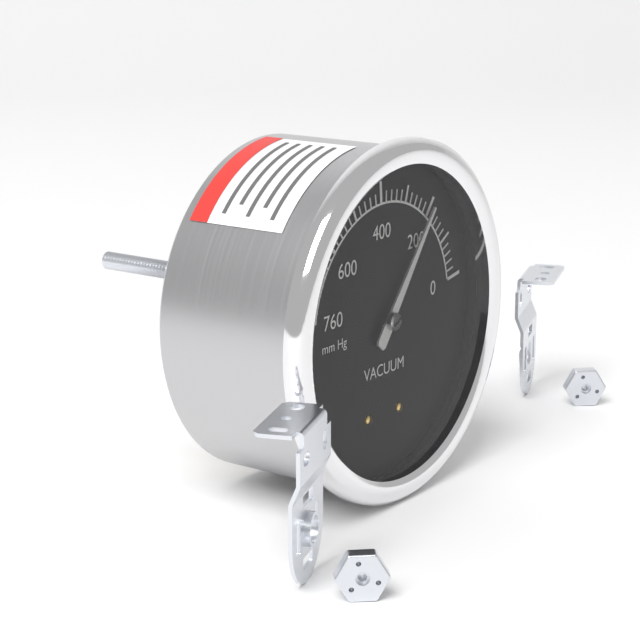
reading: 200 mm Hg
